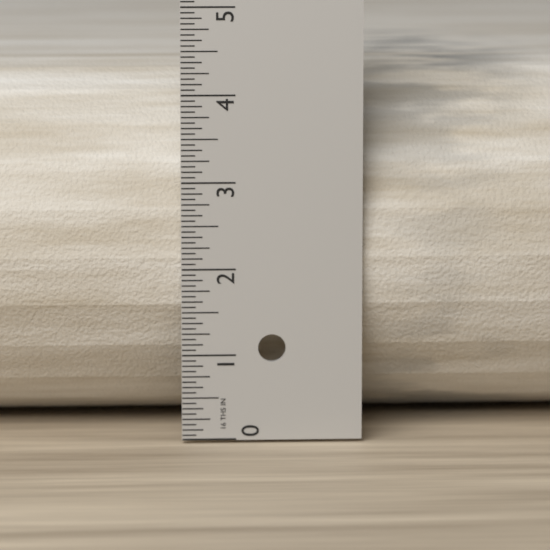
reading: 4.2500 in
